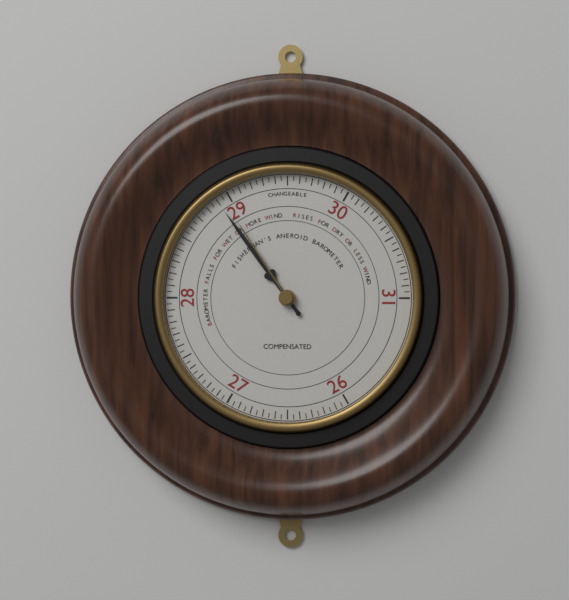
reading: 28.90 (no unit)
